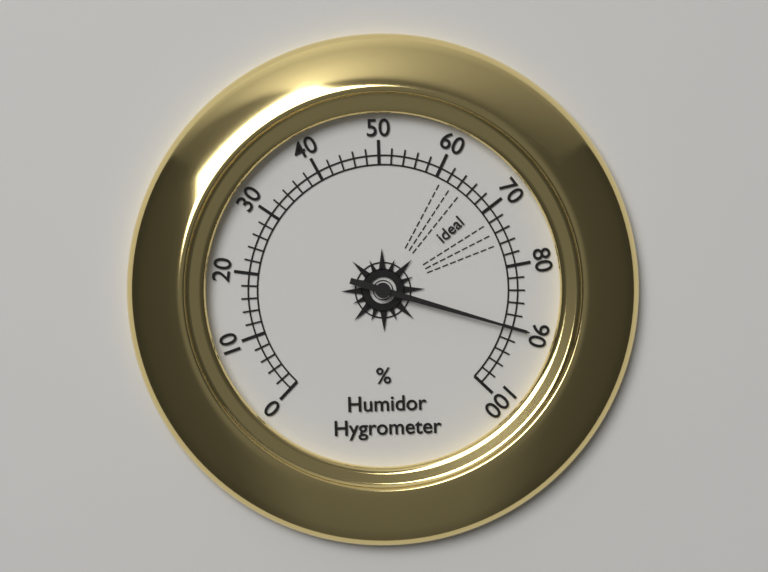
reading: 90 %
